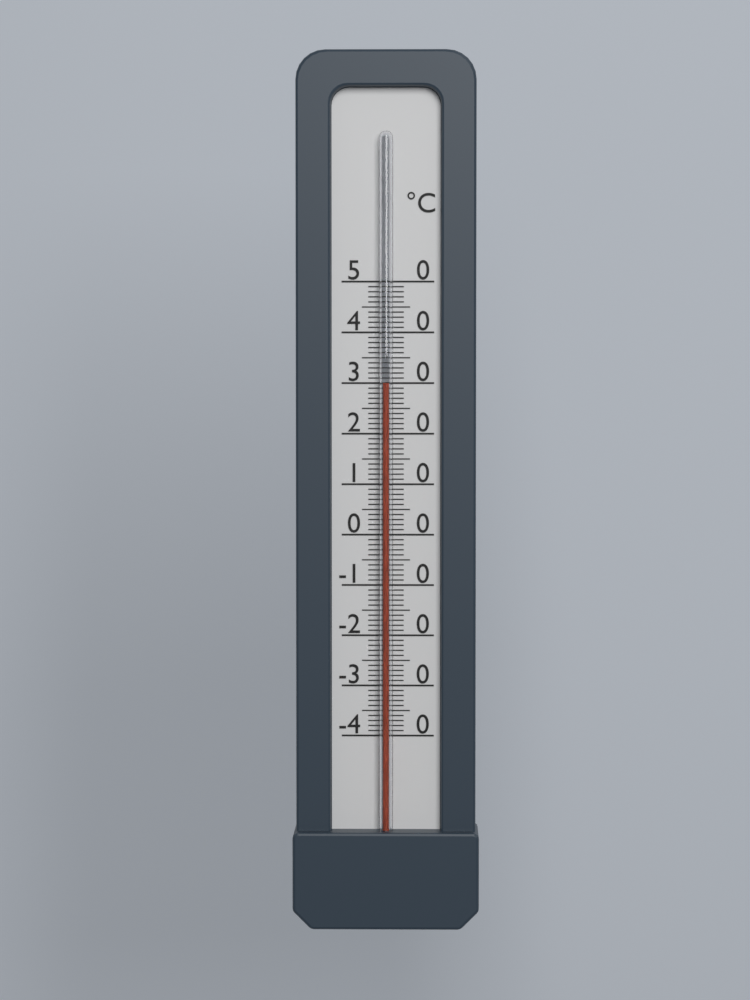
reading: 30 °C
